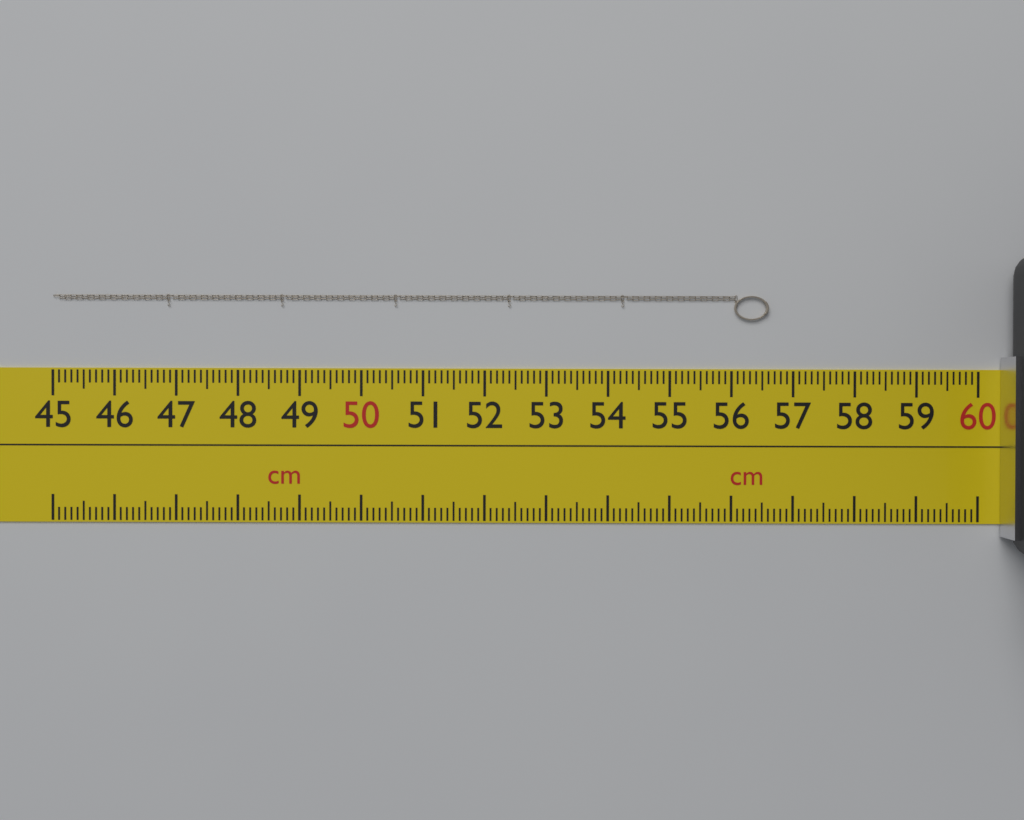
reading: 56.6 cm
